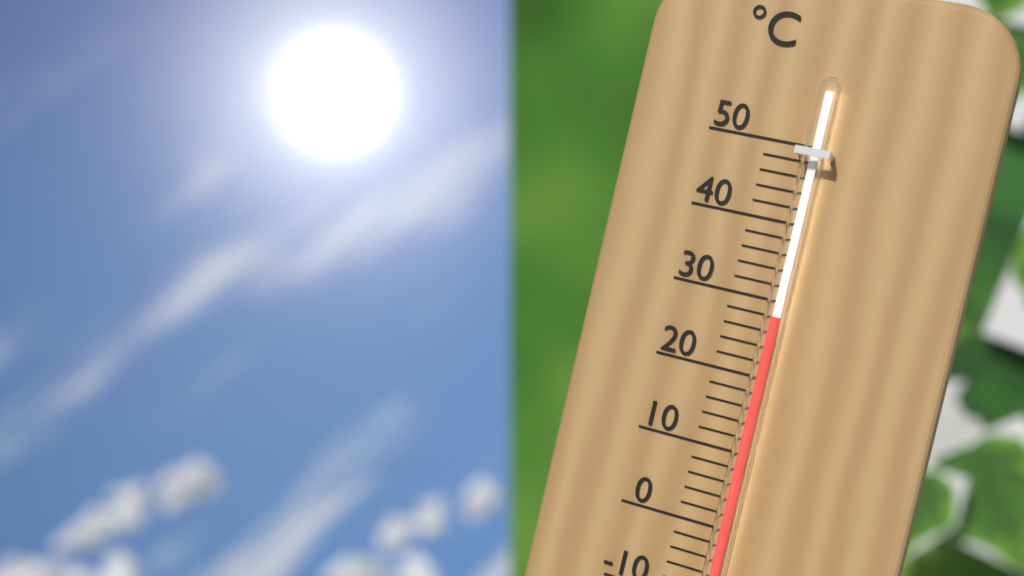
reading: 28 °C
